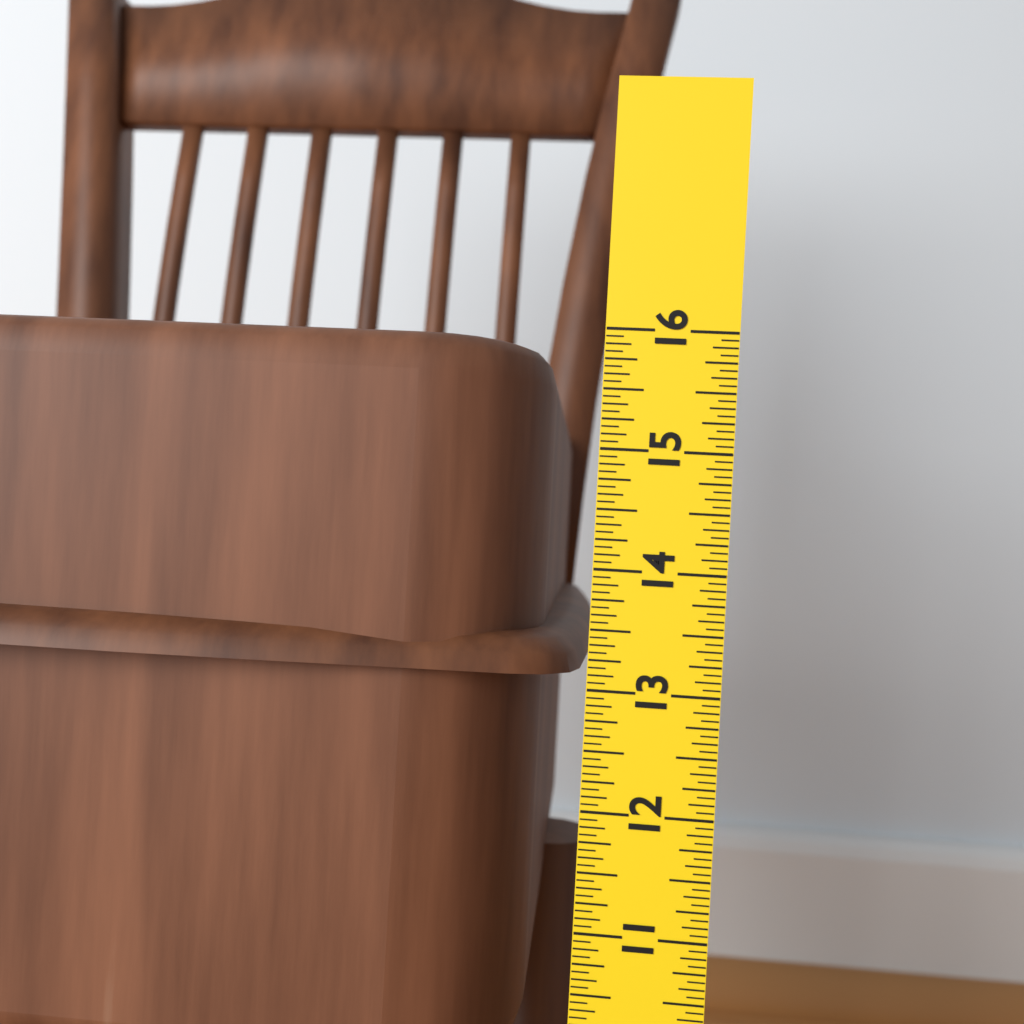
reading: 15.9375 in
